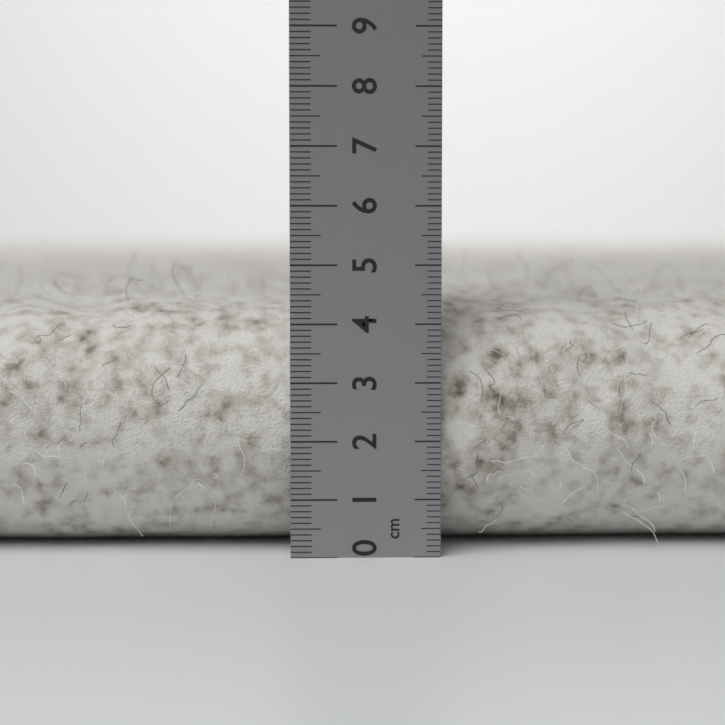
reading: 4.4 cm
